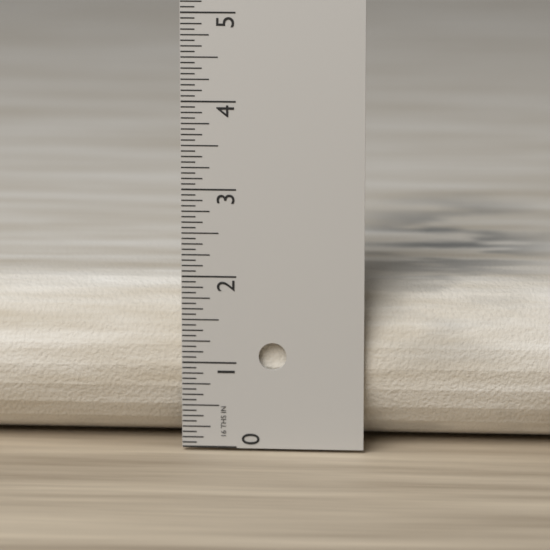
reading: 1.8750 in
